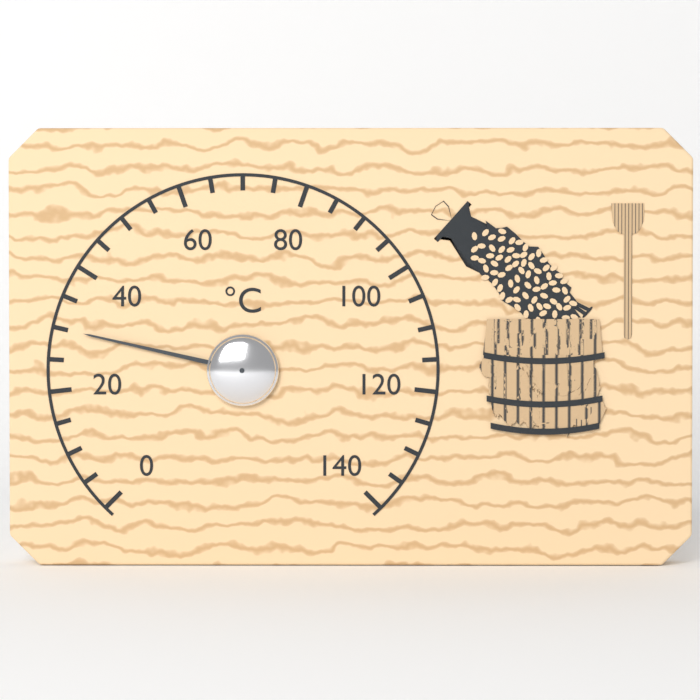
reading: 30 °C
